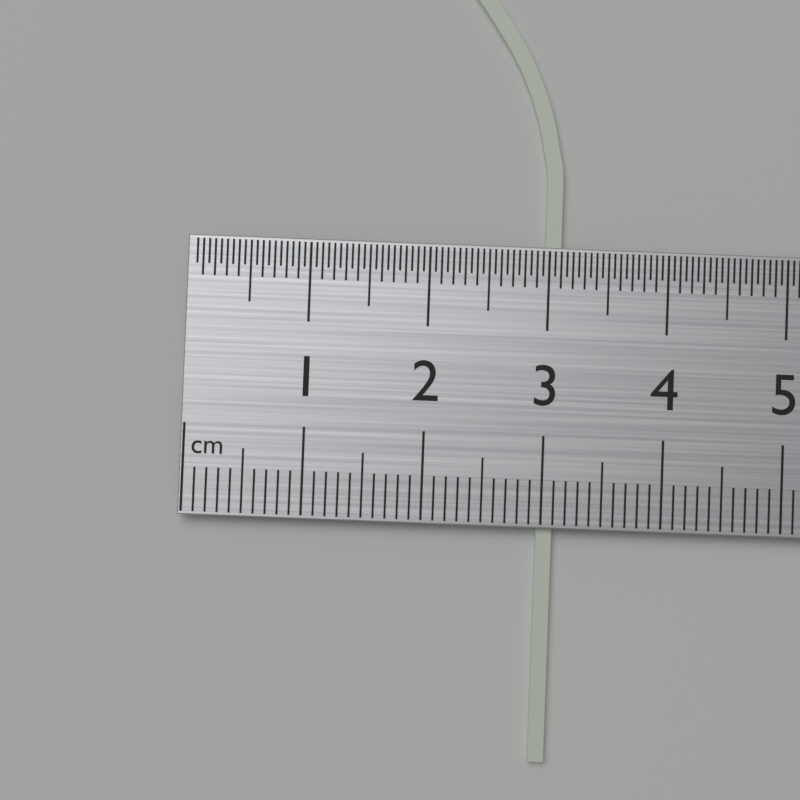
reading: 3.1 cm
